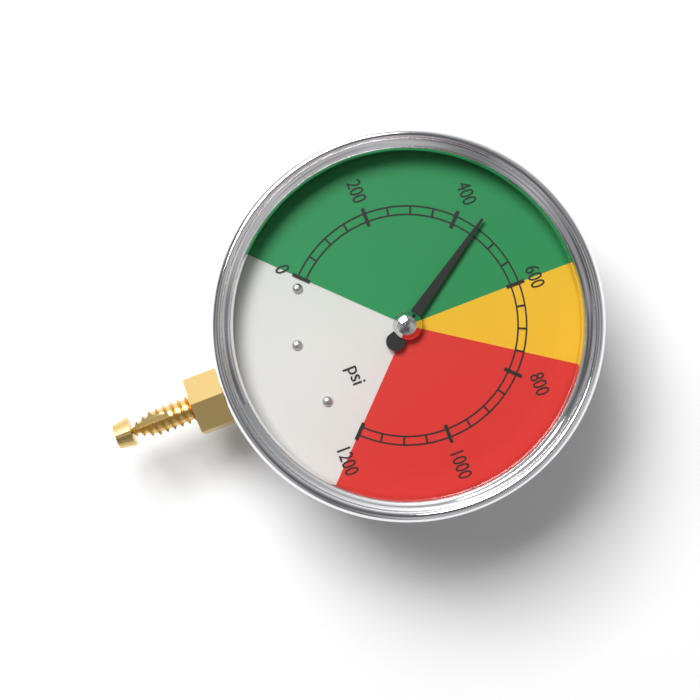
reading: 450 psi
